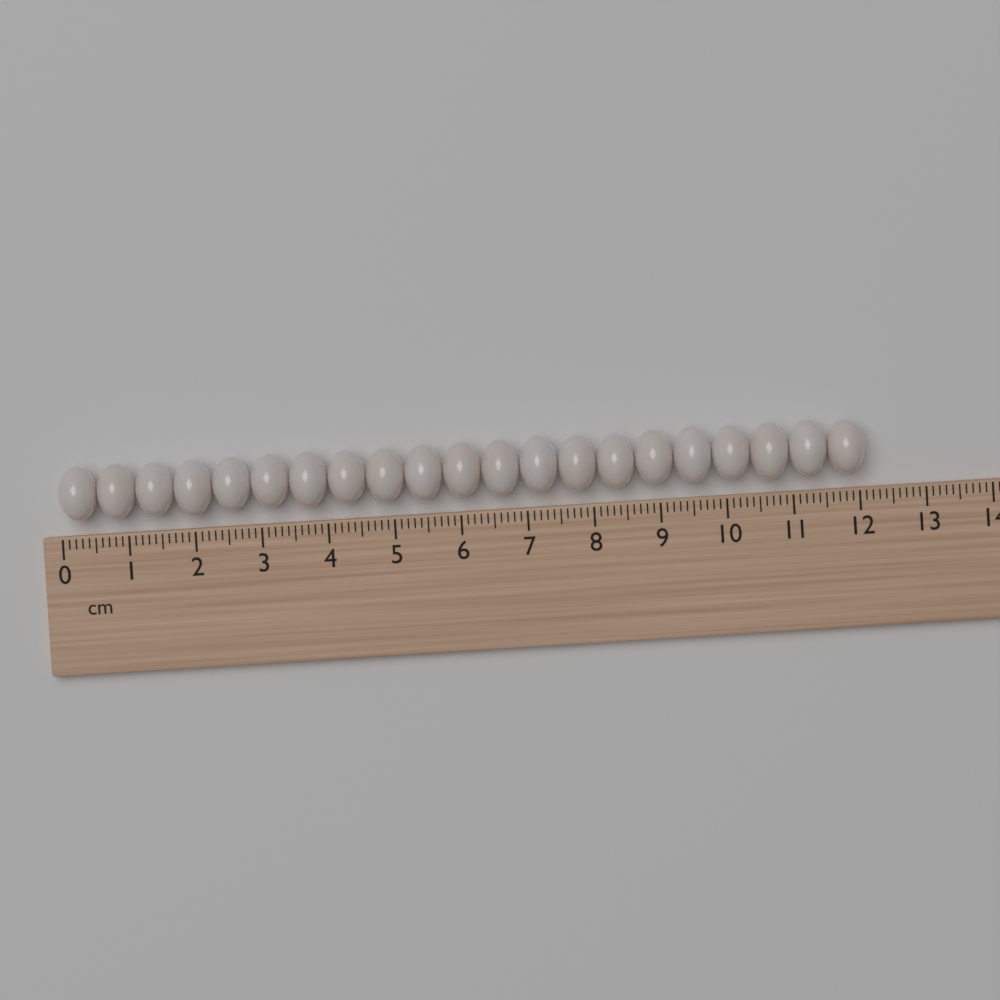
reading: 12.1 cm
